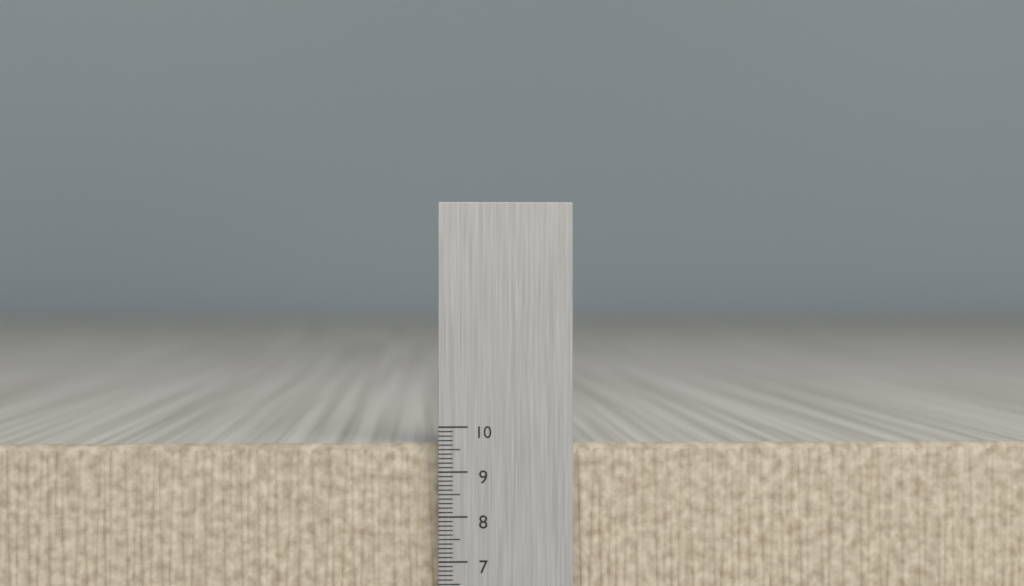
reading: 9.6 cm
